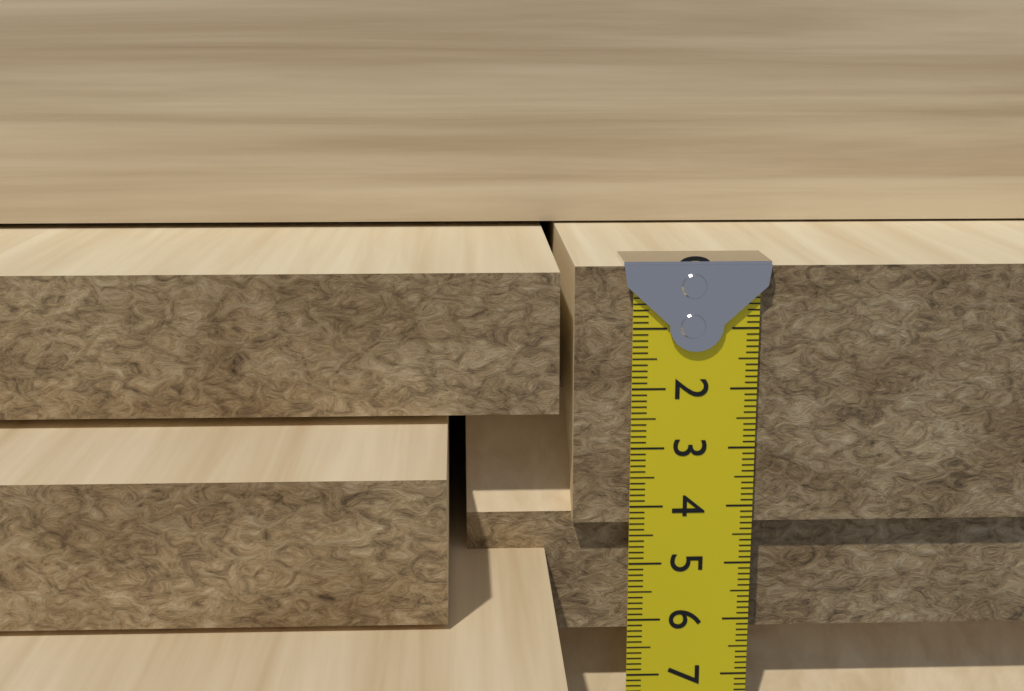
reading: 4.3 cm
